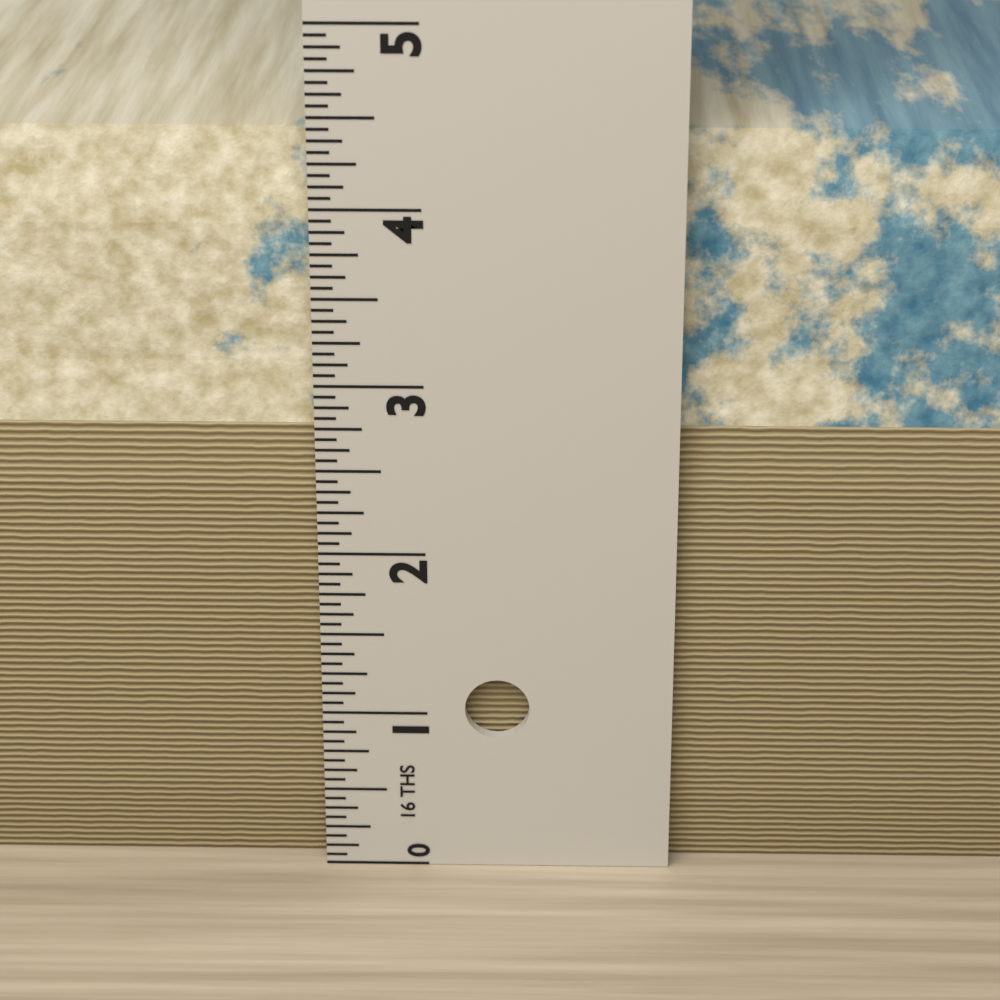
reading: 4.3750 in
